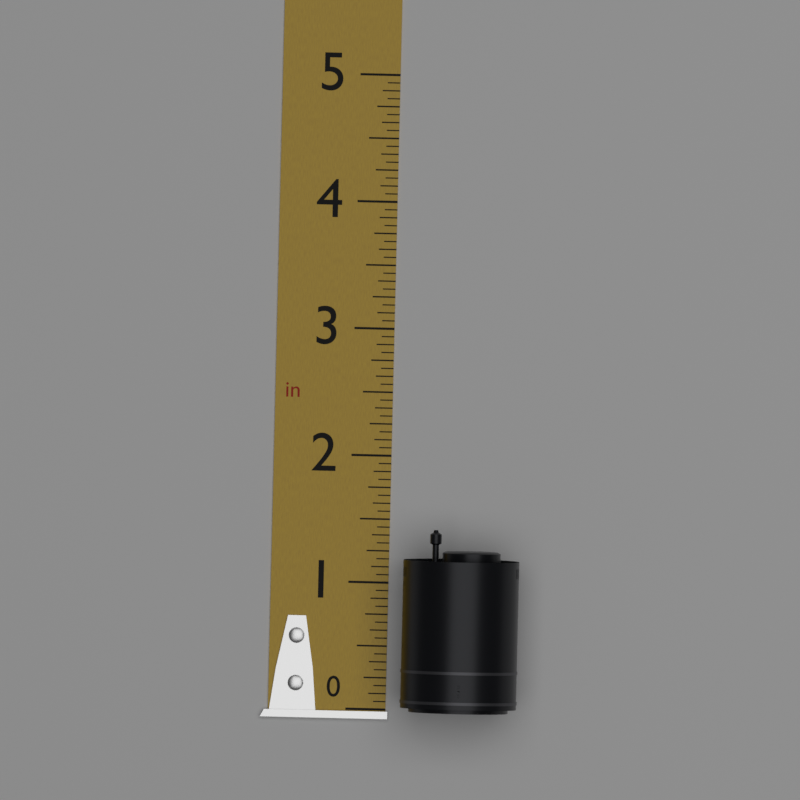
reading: 1.4375 in
